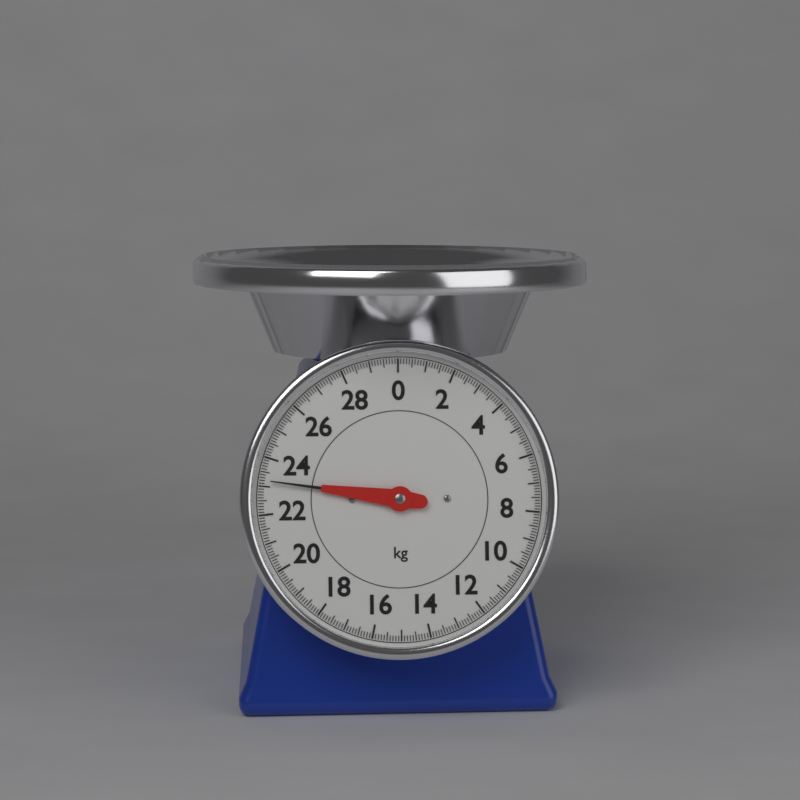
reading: 23.2 kg
